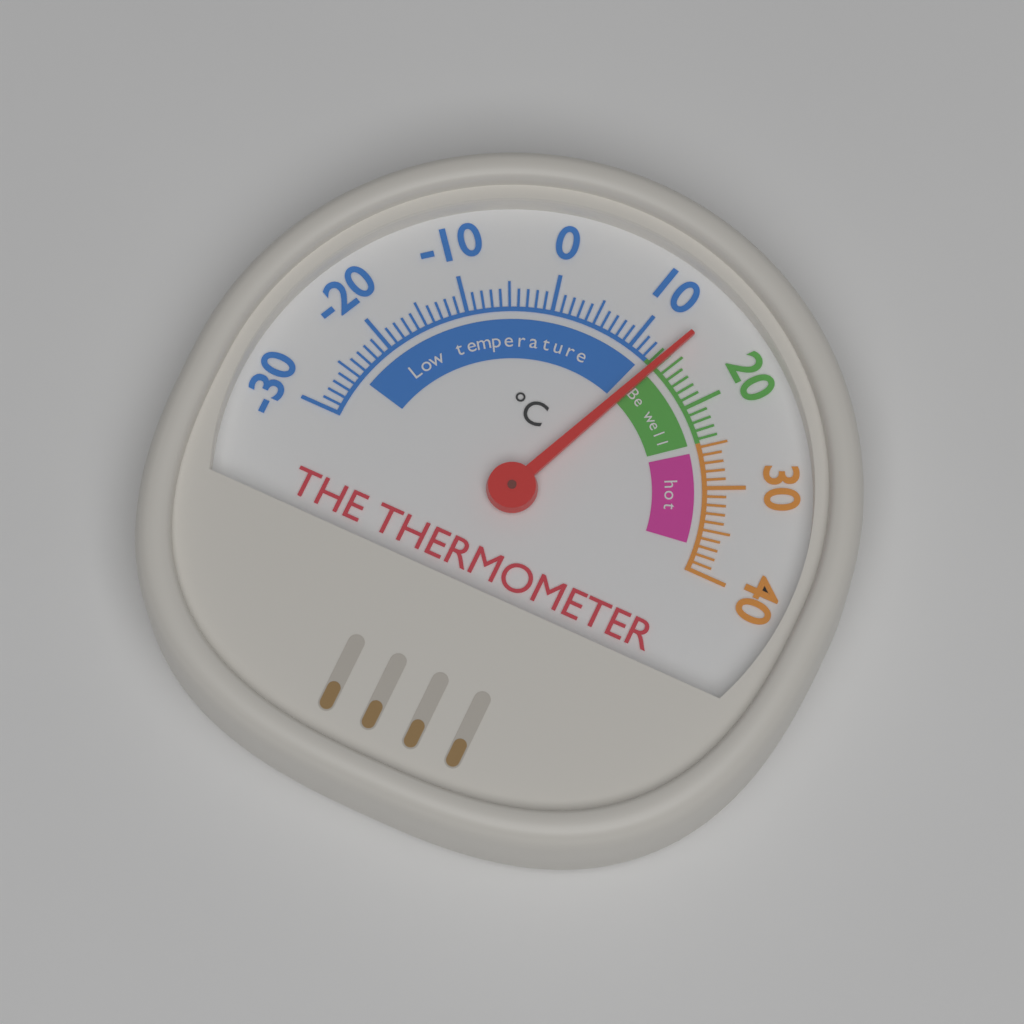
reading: 14 °C
